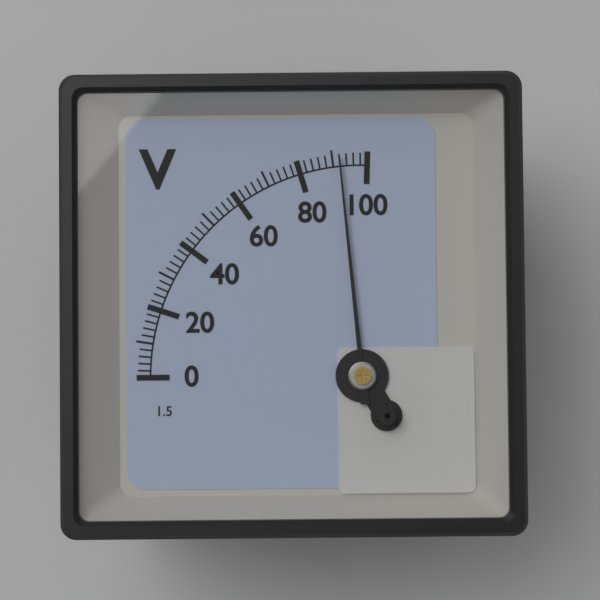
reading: 92 V
